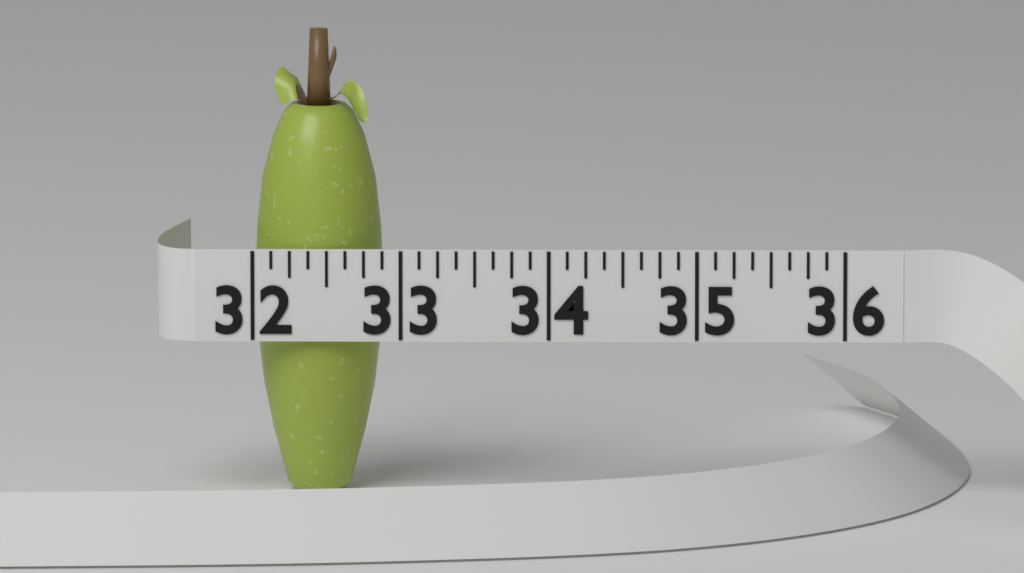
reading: 32.875 (no unit)
